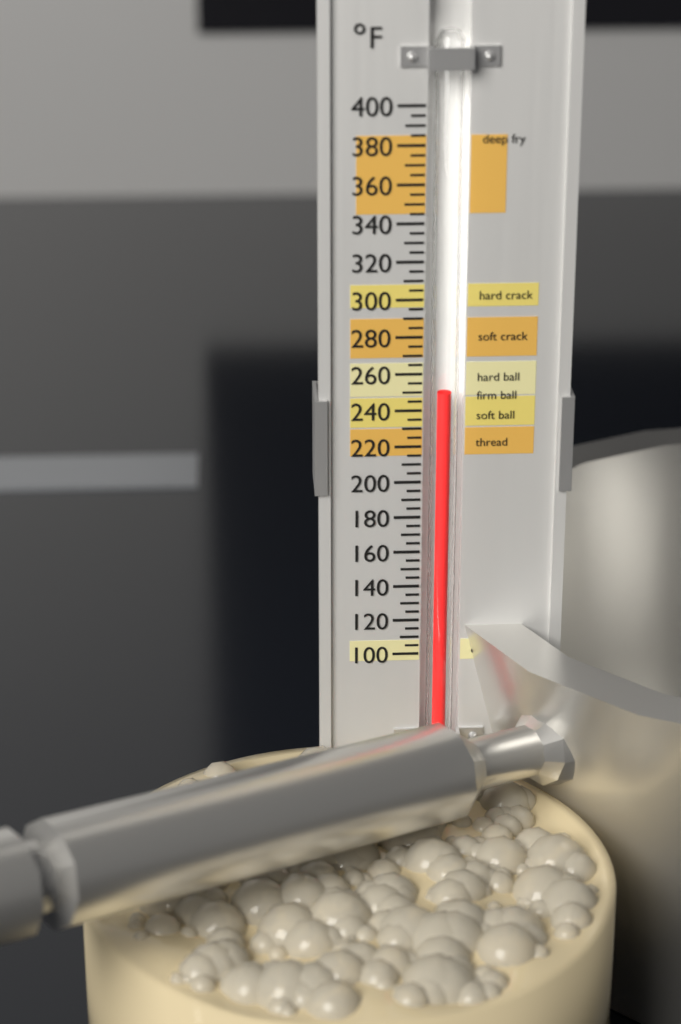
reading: 250 °F
